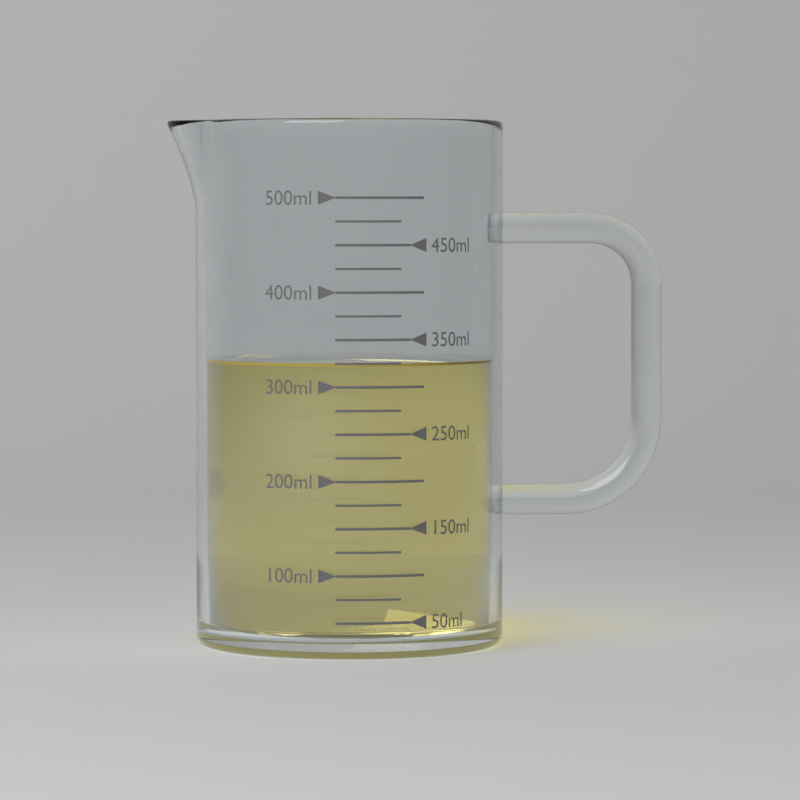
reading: 325 ml
